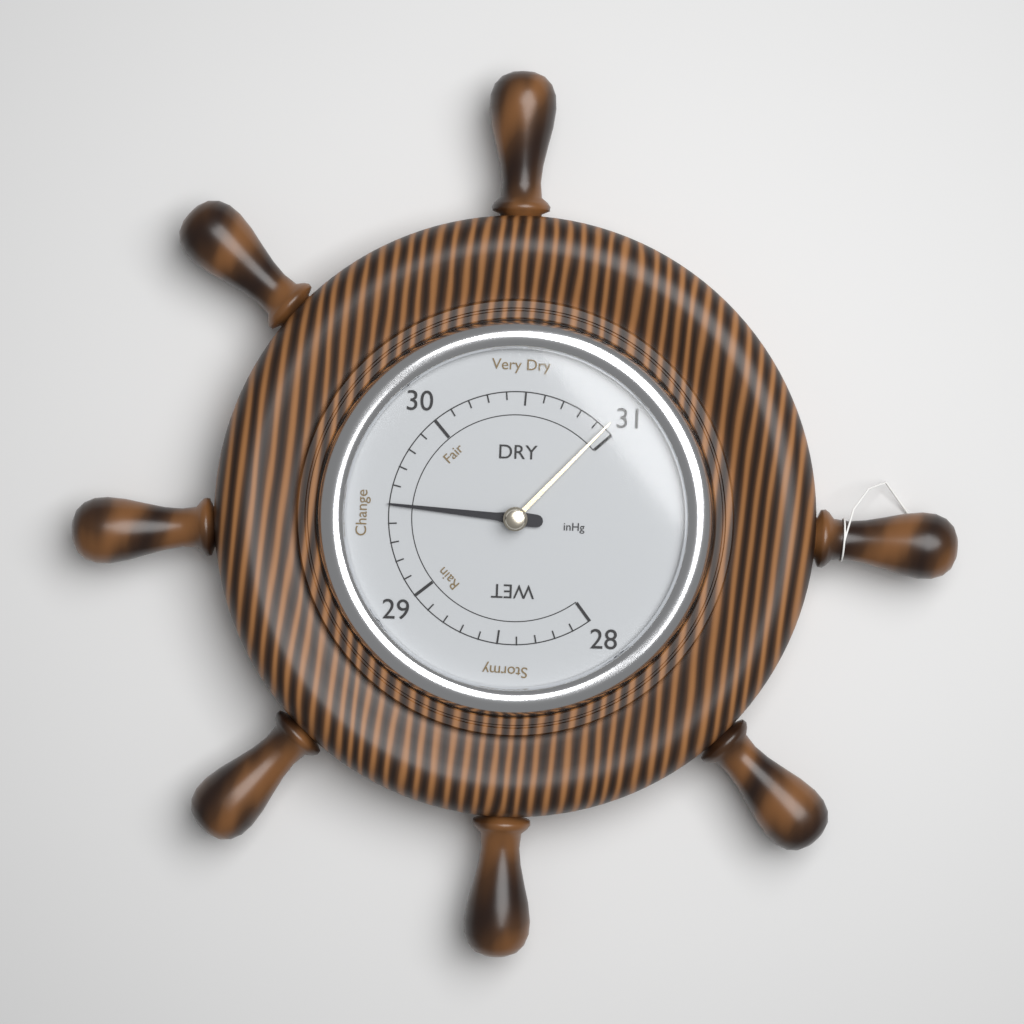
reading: 29.5 inHg
